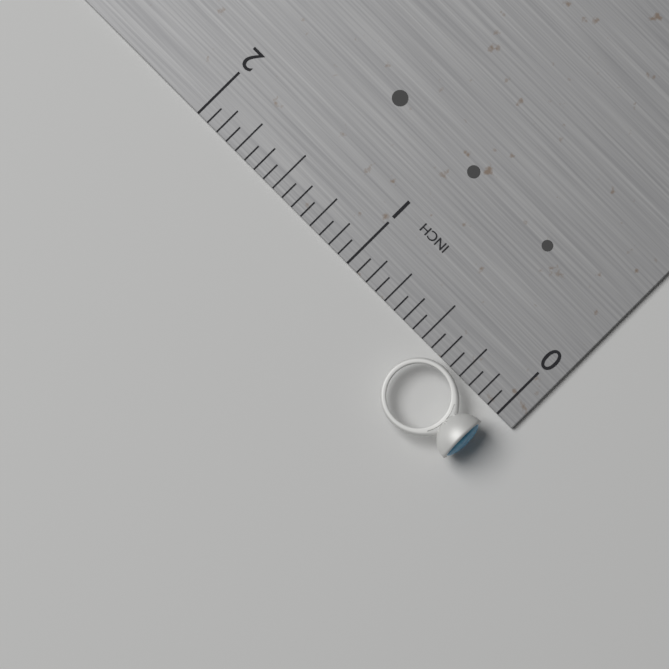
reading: 0.5000 in
